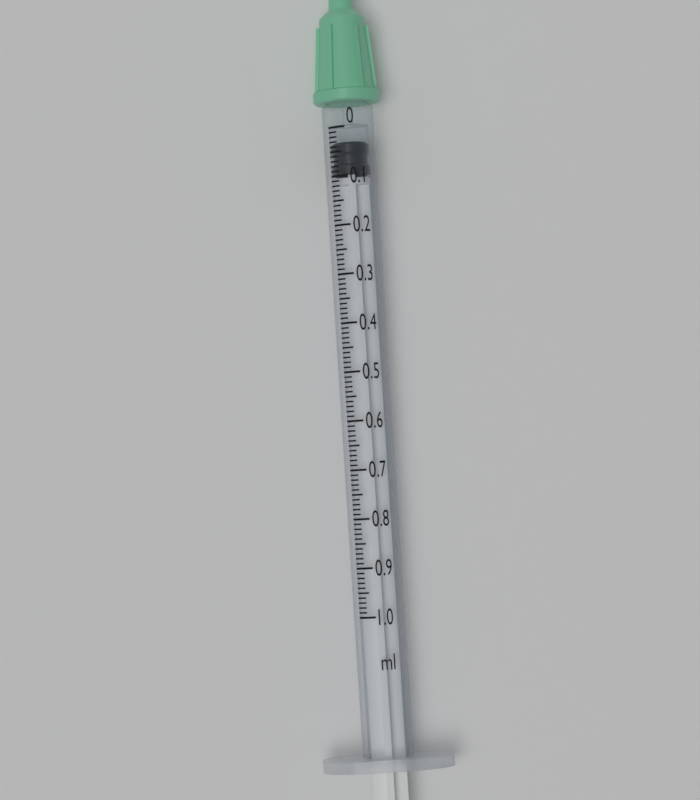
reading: 0.03 ml
